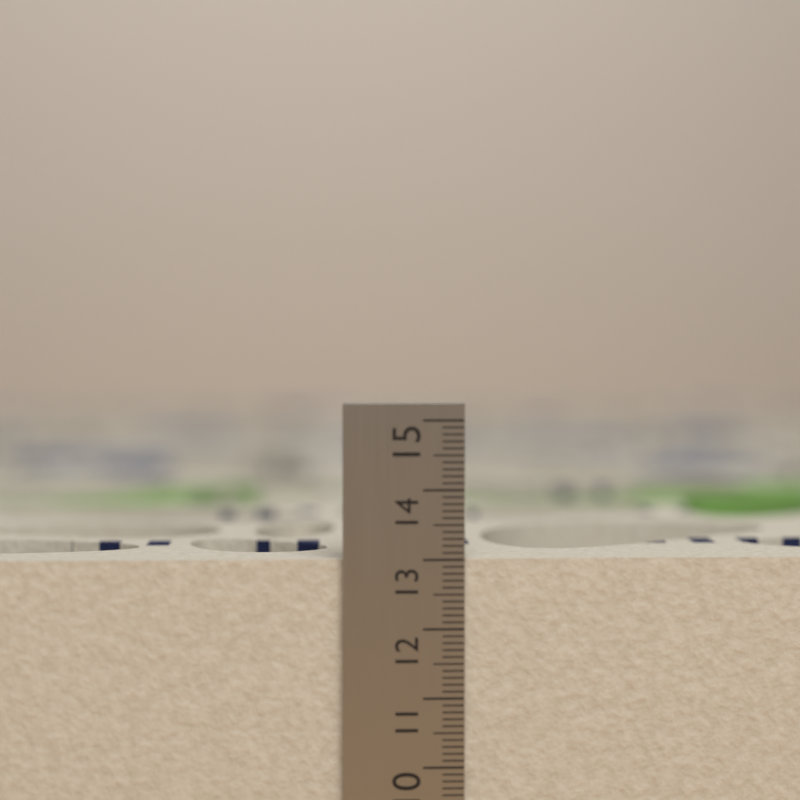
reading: 13.0 cm
